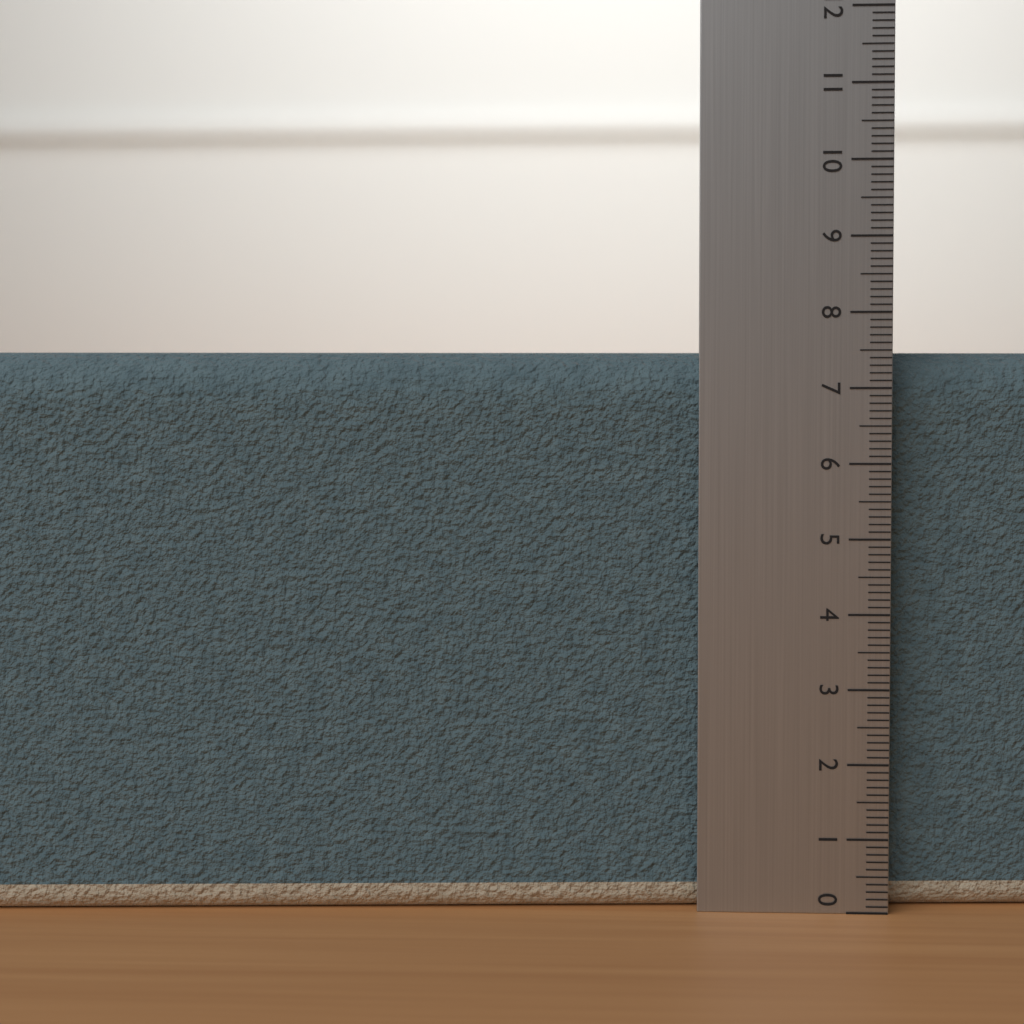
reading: 7.5 (no unit)
